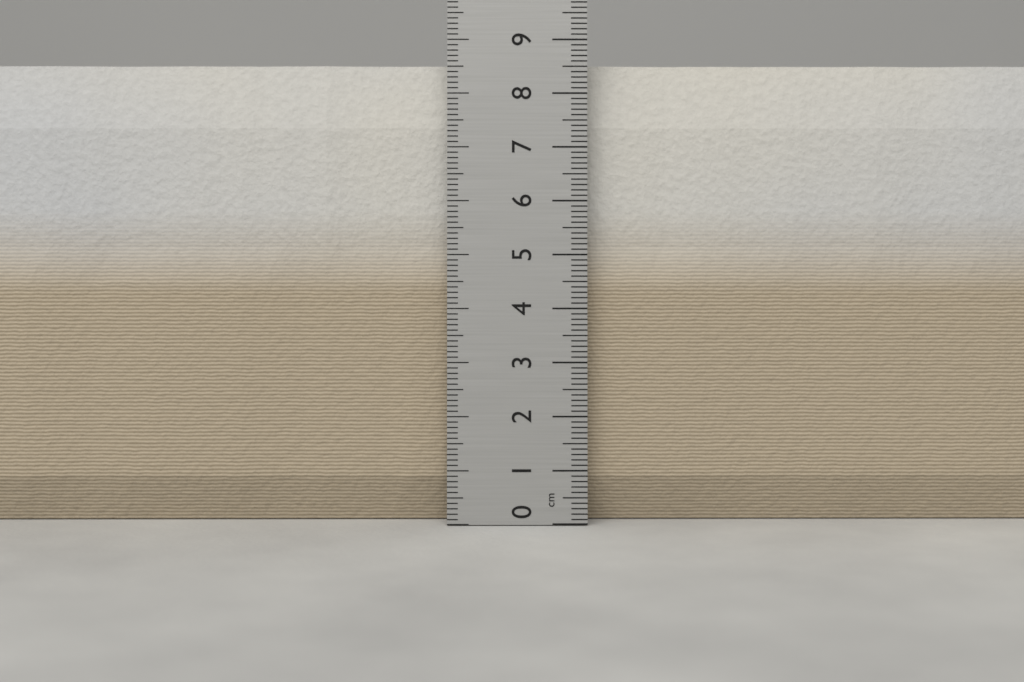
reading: 8.6 cm
